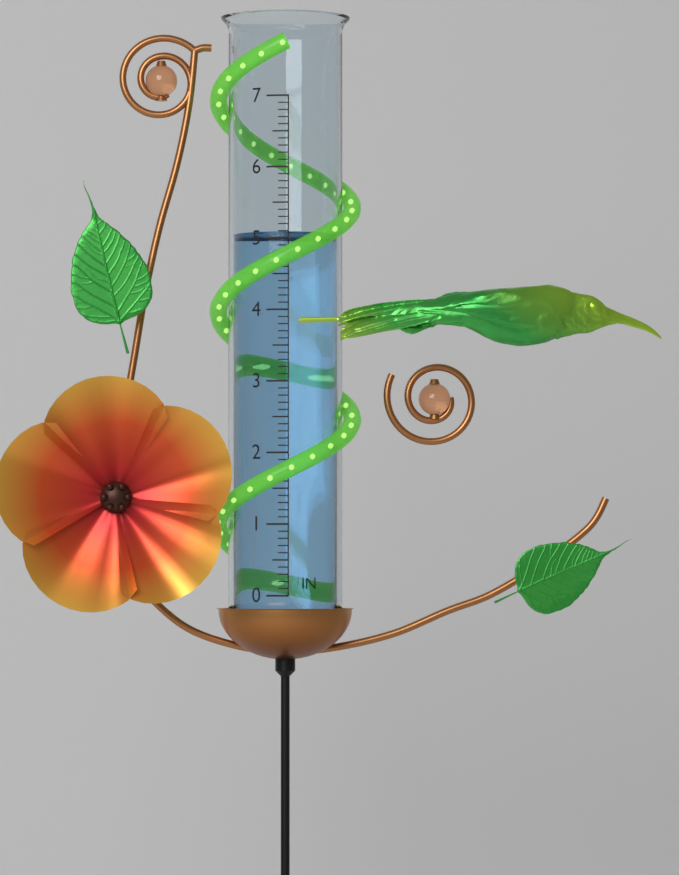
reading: 5.1 in
